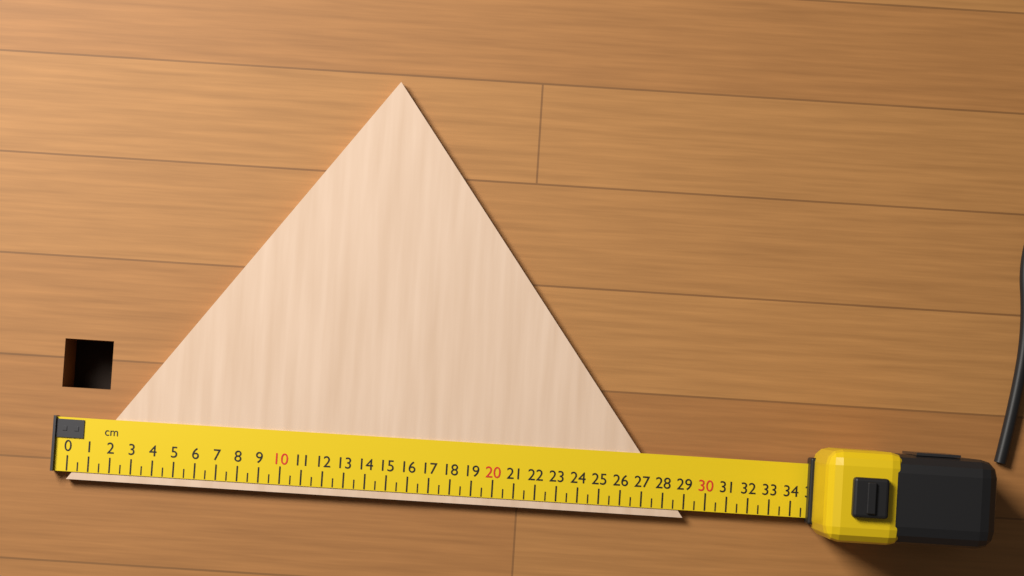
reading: 29.0 cm
